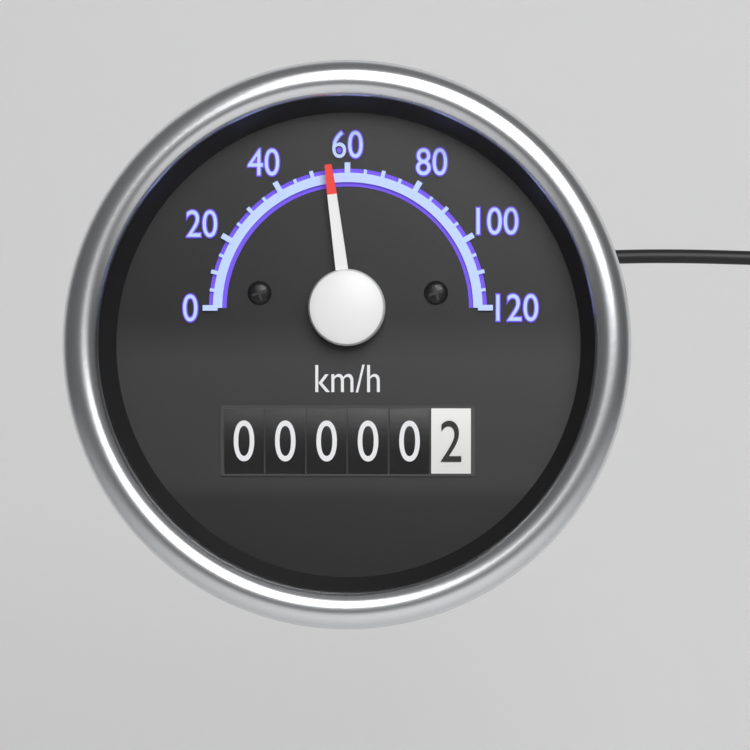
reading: 55 km/h
